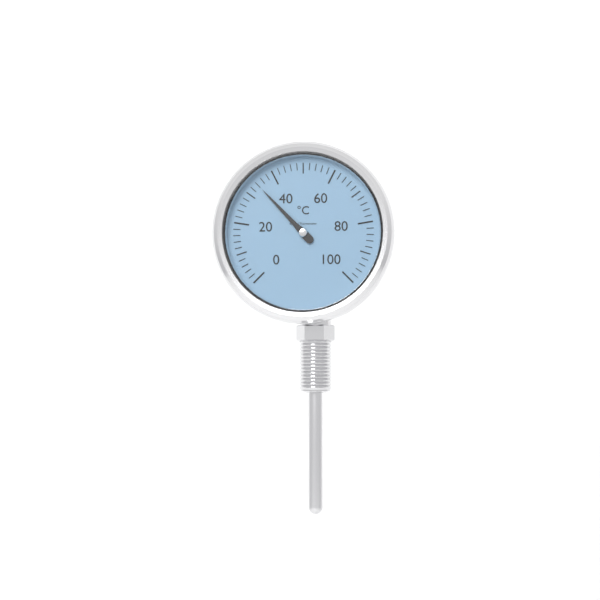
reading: 34 °C
